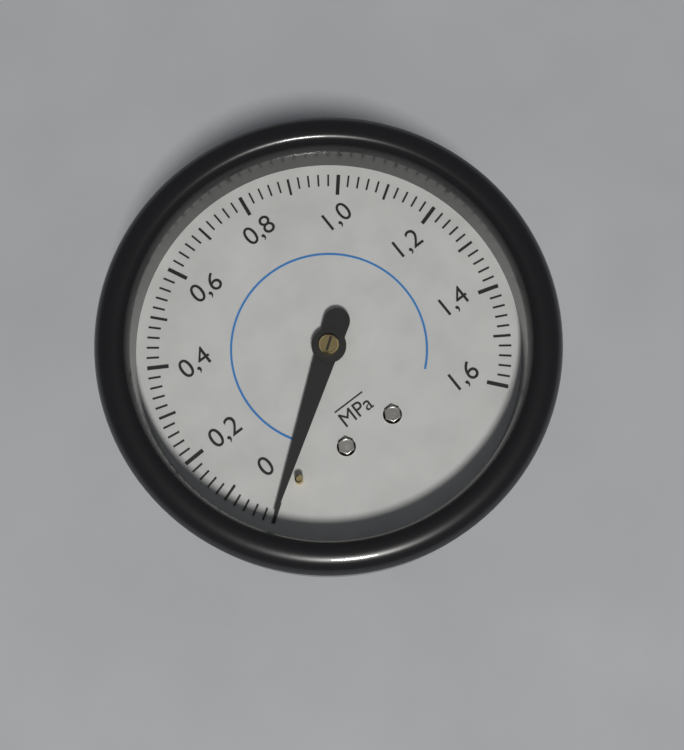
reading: 0.00 MPa
